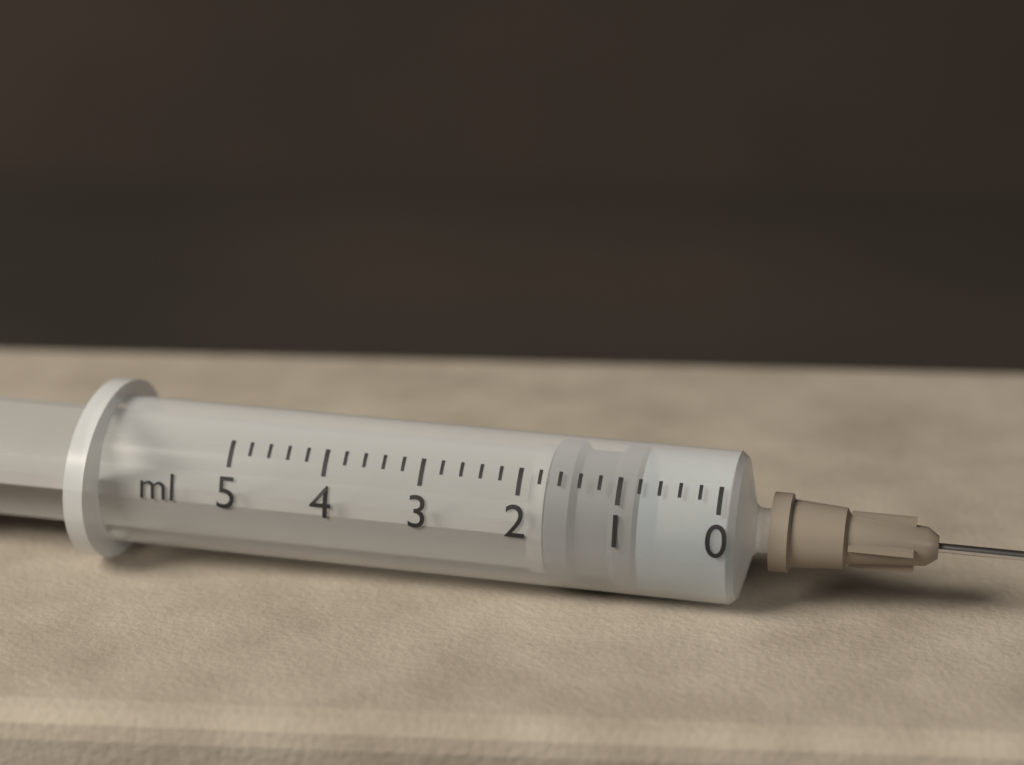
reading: 0.8 ml
